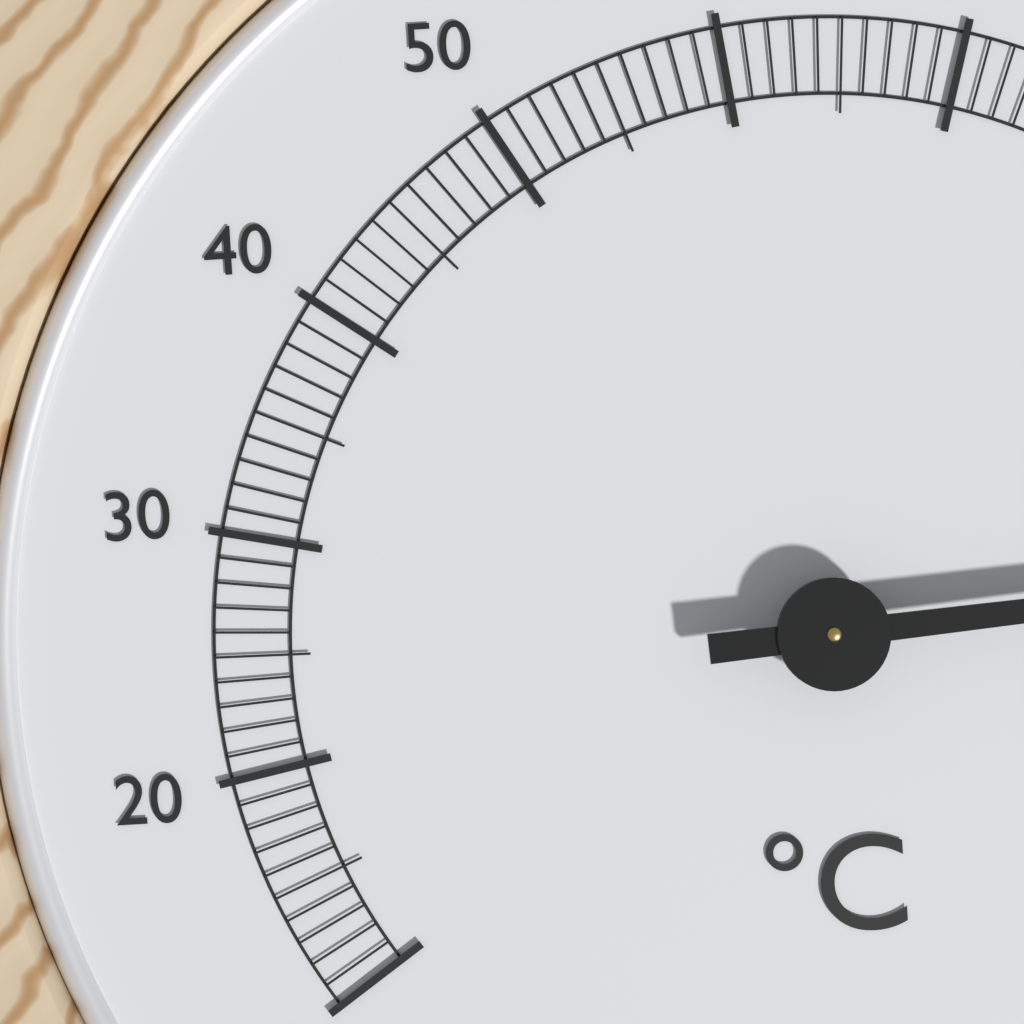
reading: 100 °C
